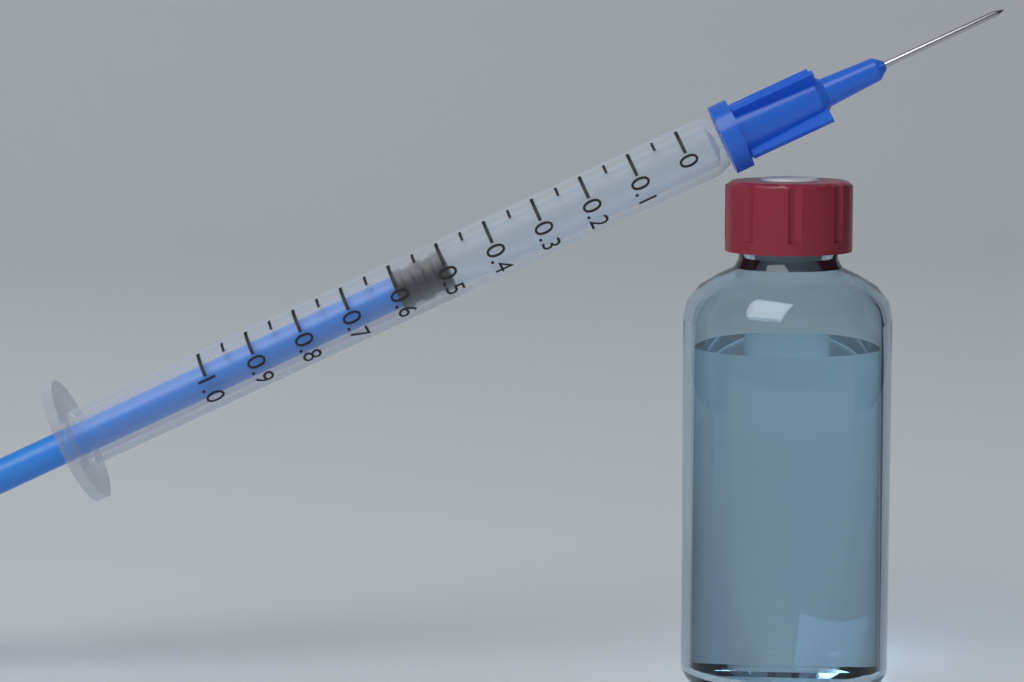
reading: 0.50 (no unit)
